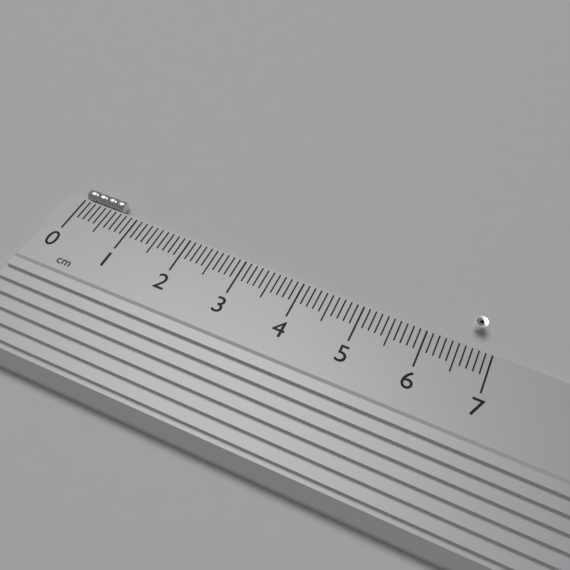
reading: 0.7 cm
